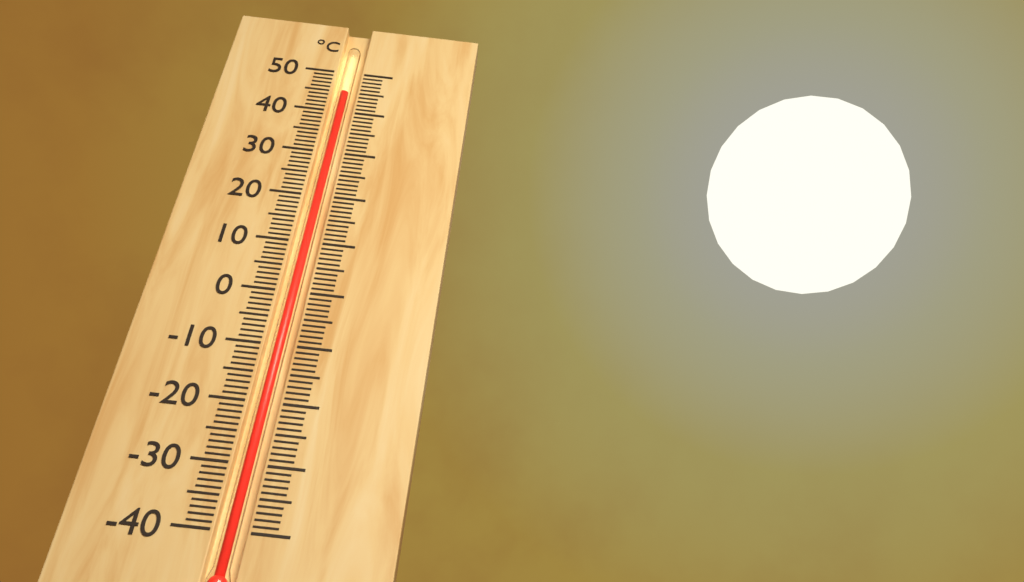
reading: 45 °C
